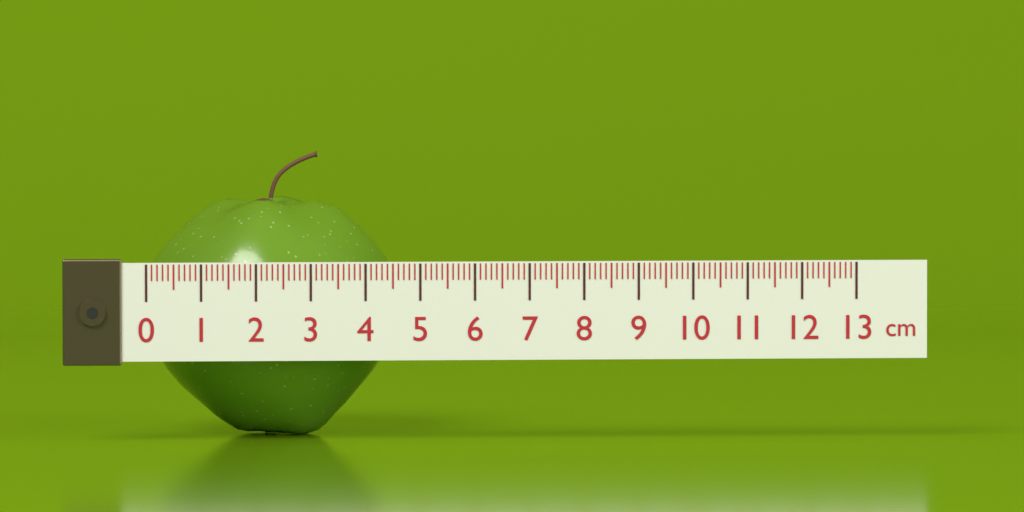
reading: 4.7 cm
